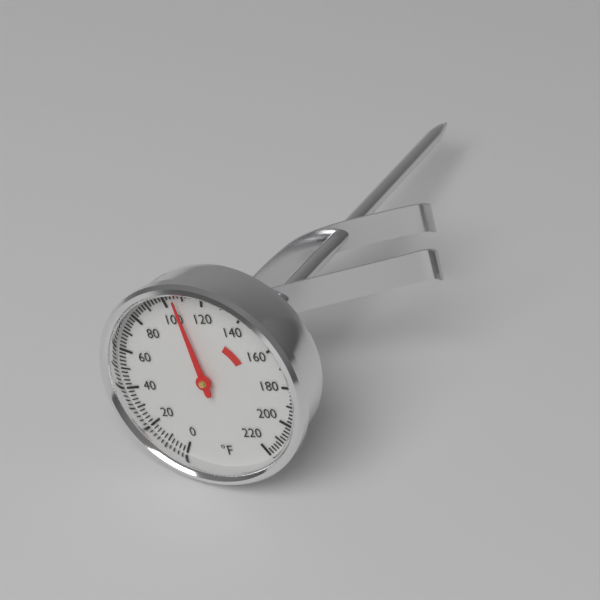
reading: 106 °F
